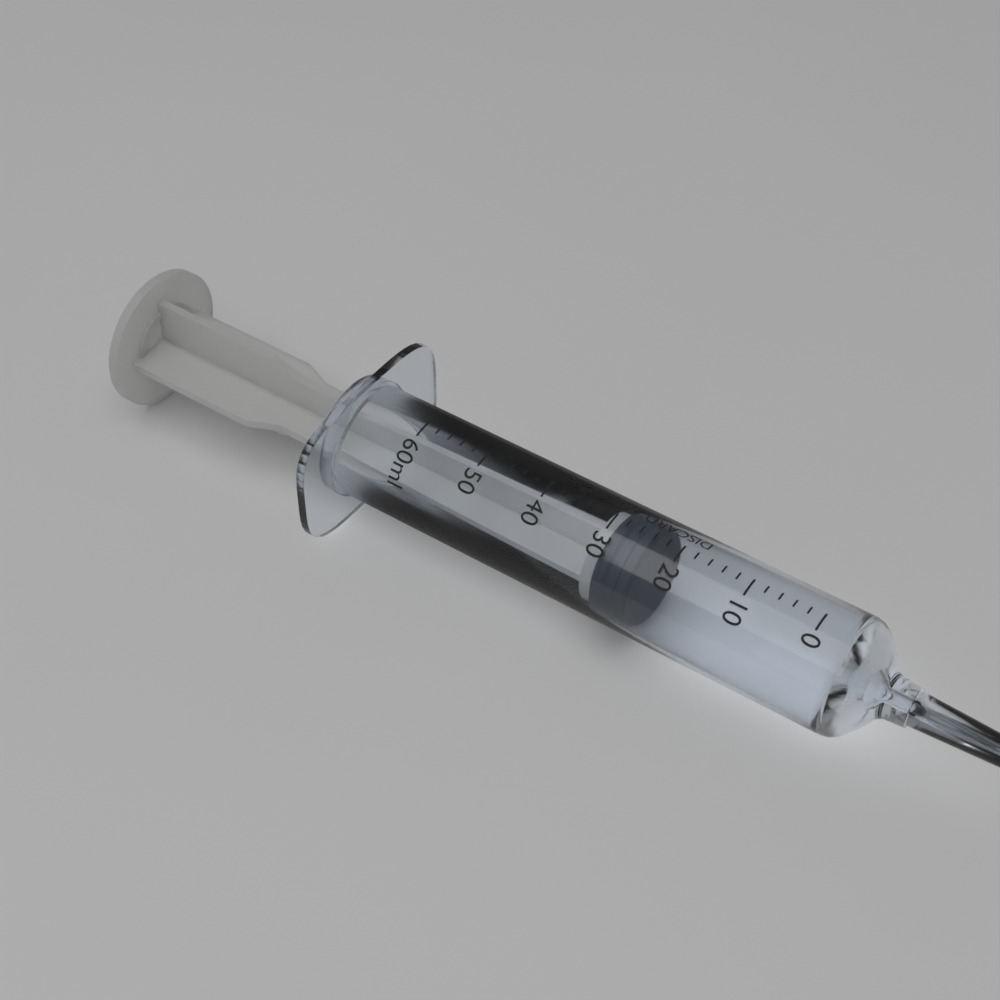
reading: 24 ml
